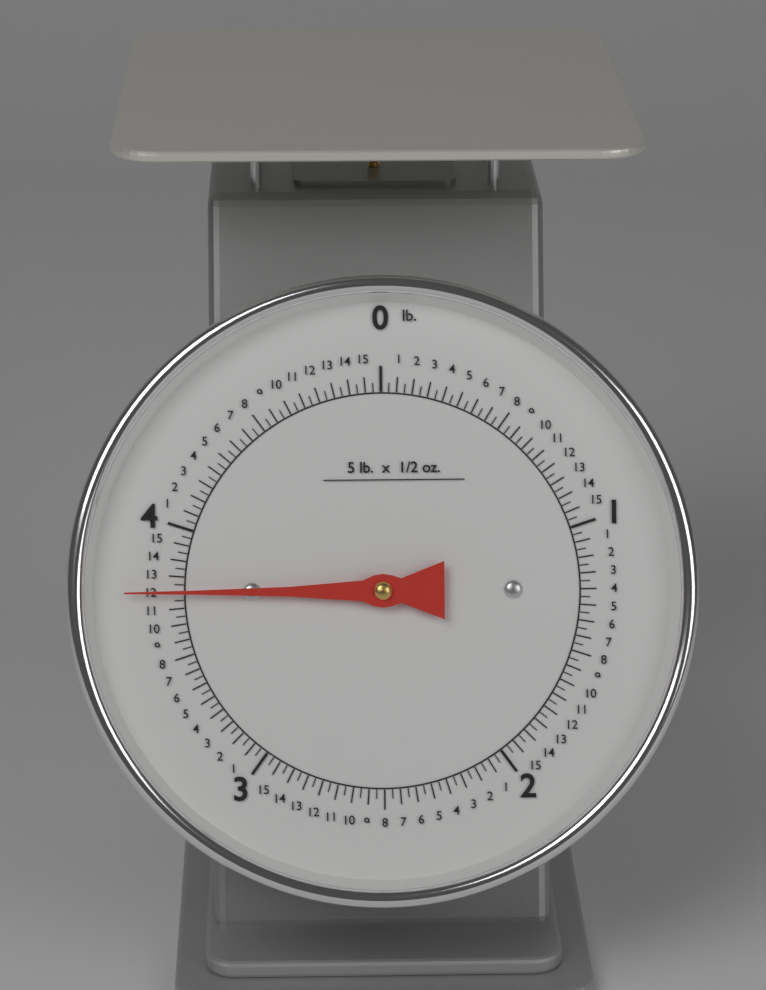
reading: 3.75000 lb
